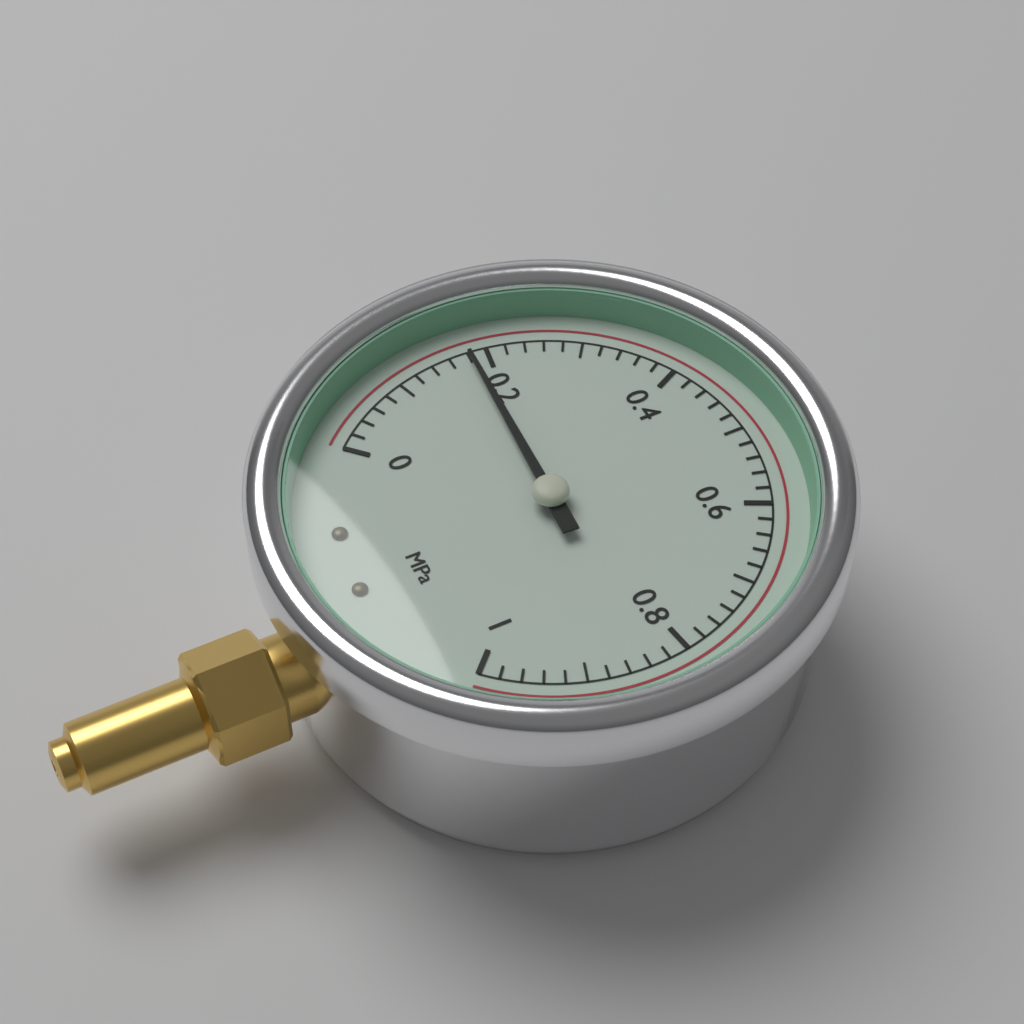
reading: 0.18 MPa
